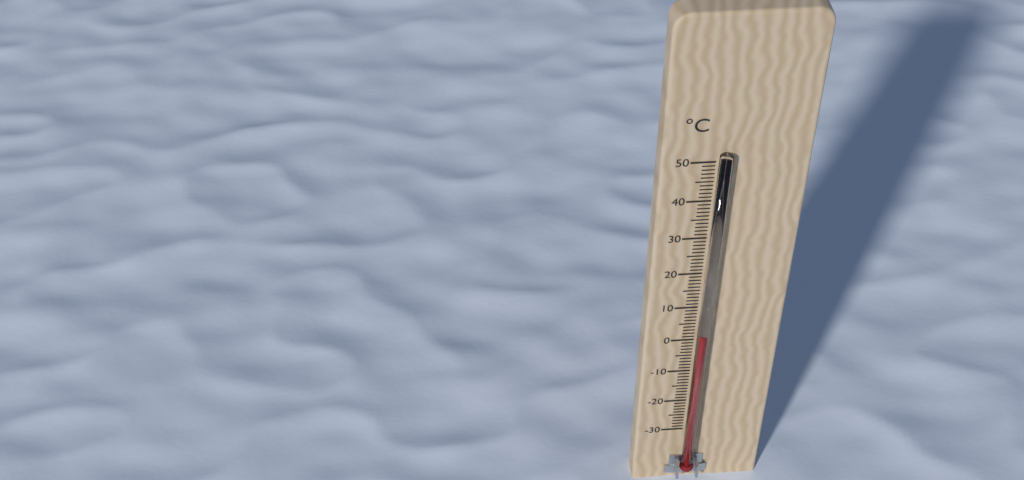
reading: 3 °C
